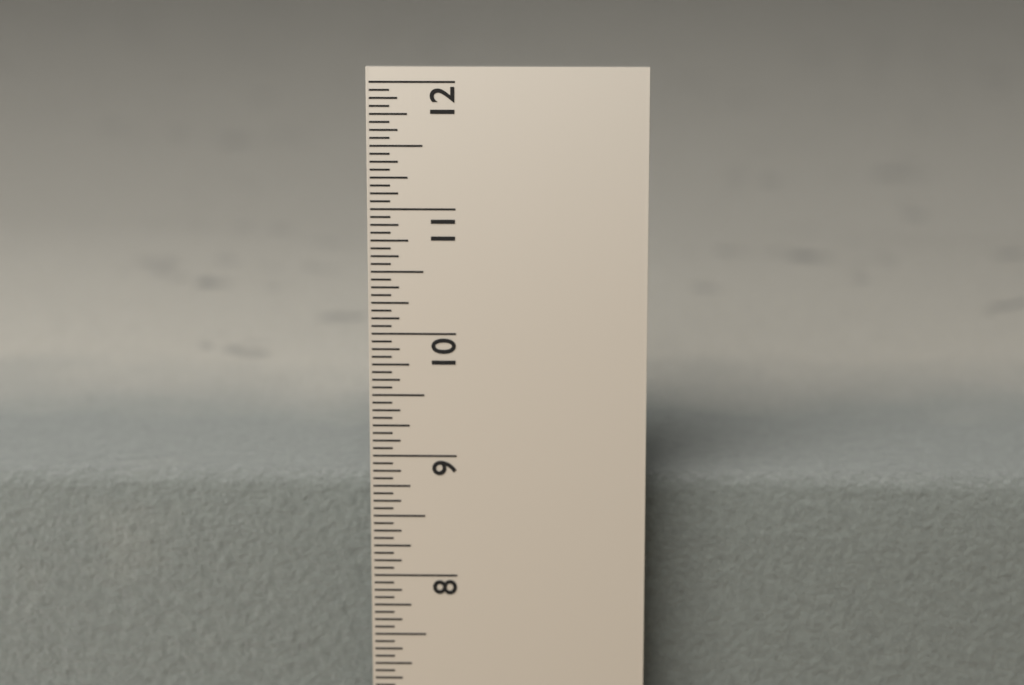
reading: 8.6875 in
